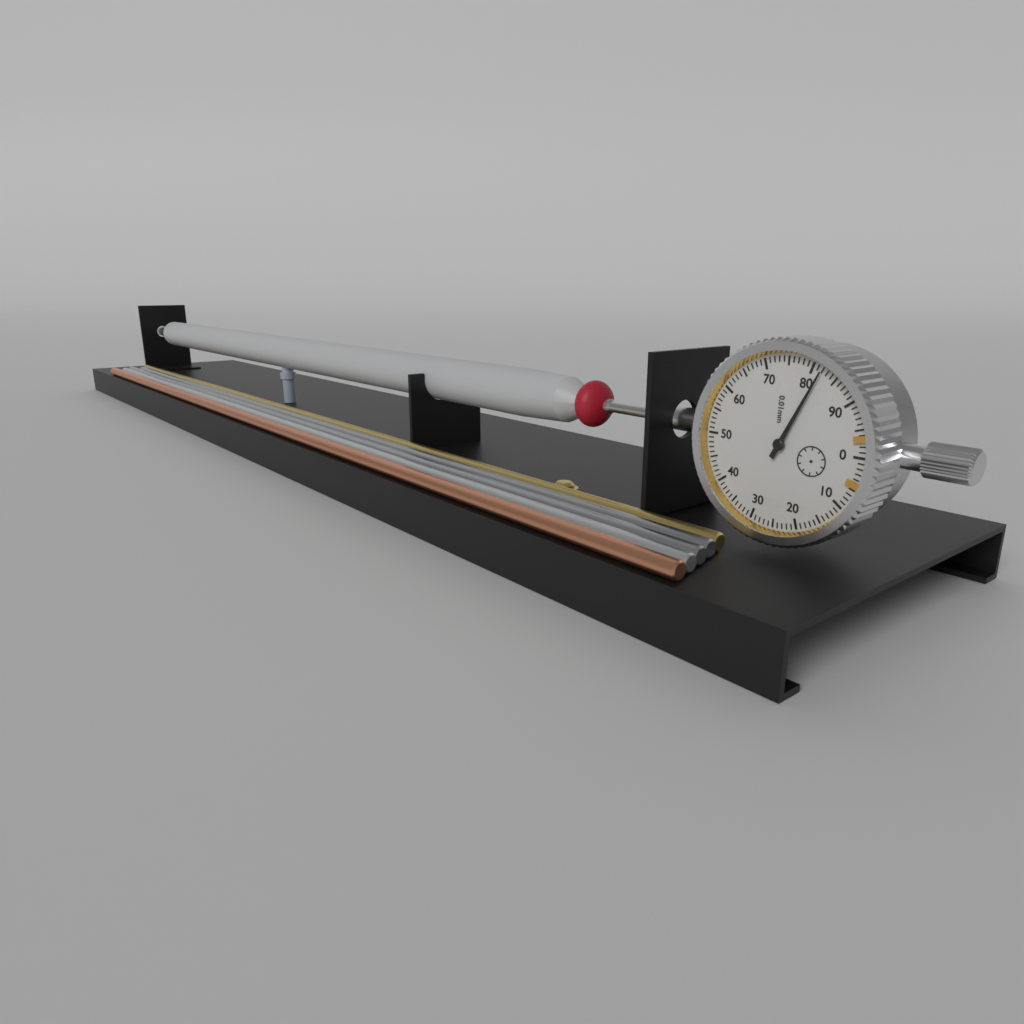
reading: 0.82 mm
